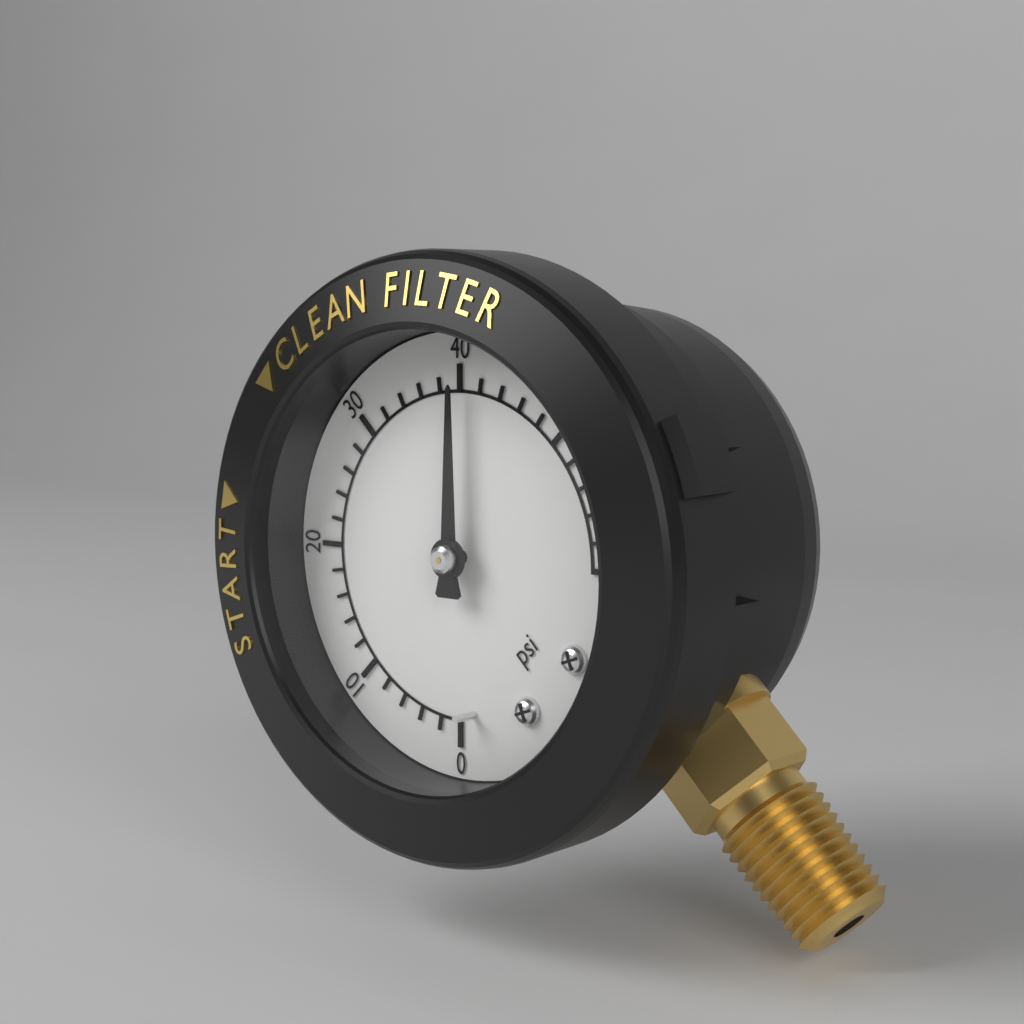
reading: 40 psi
